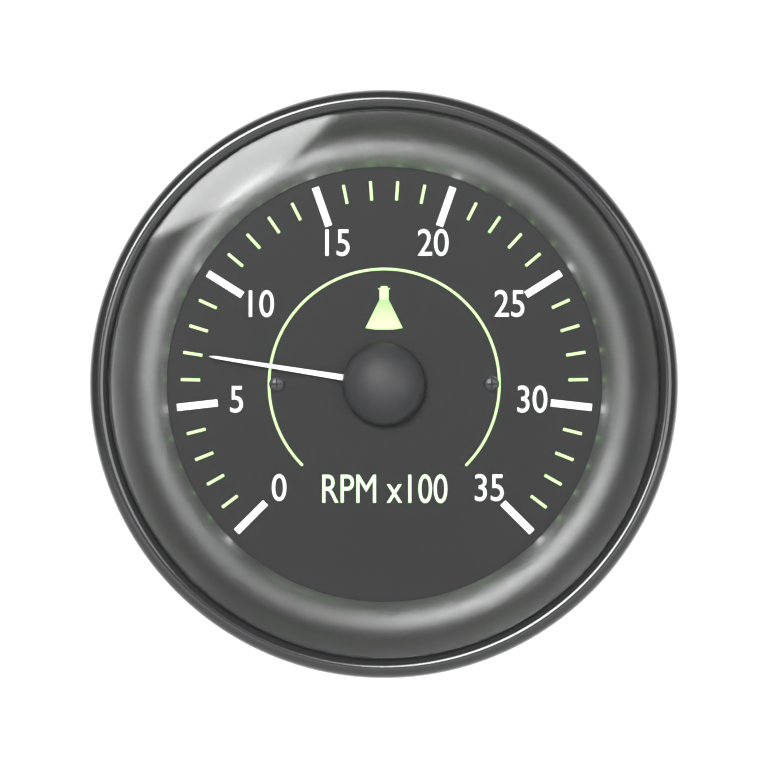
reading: 7 RPM x100
